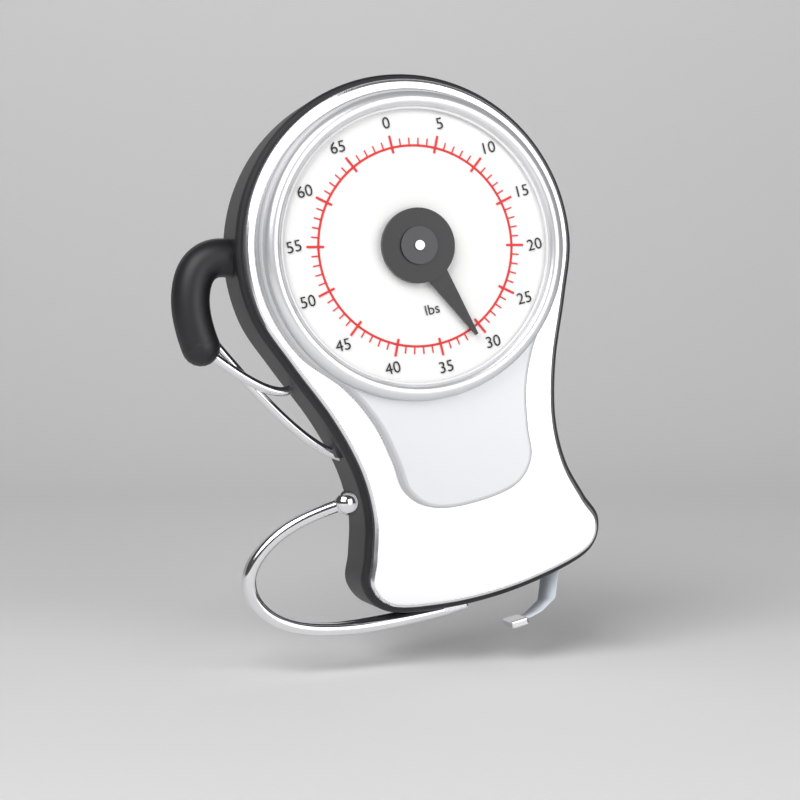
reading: 31 lbs
